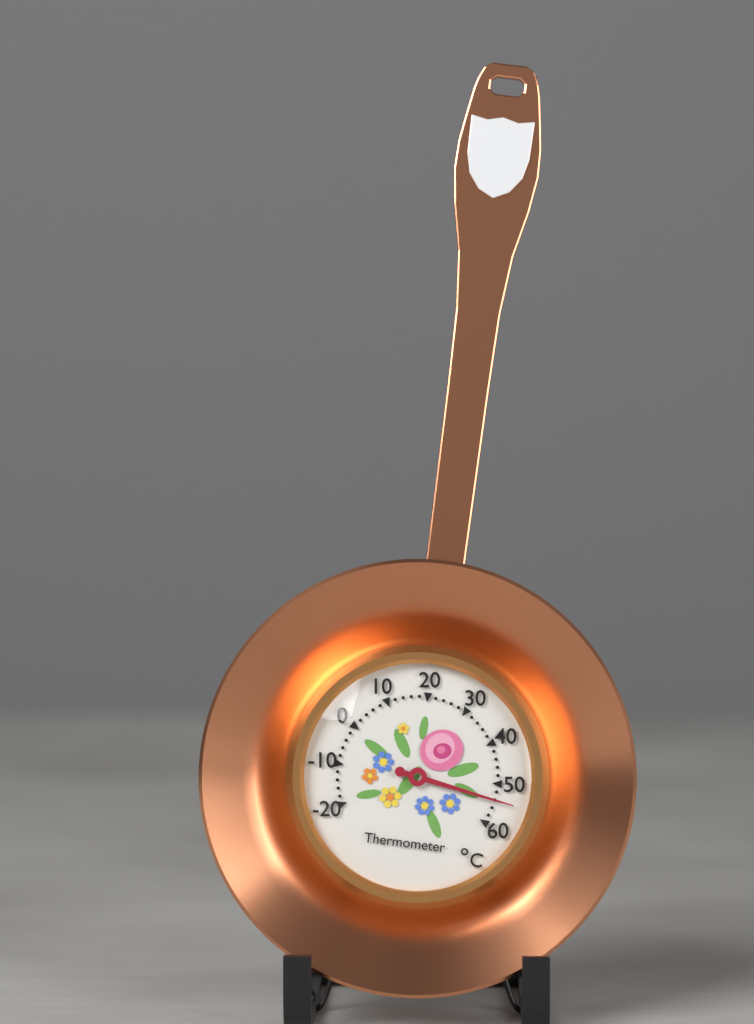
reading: 54 °C
